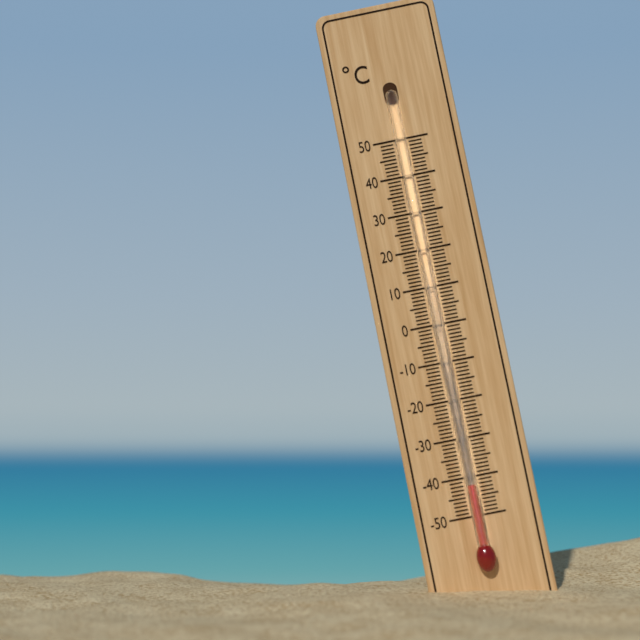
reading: -42 °C
